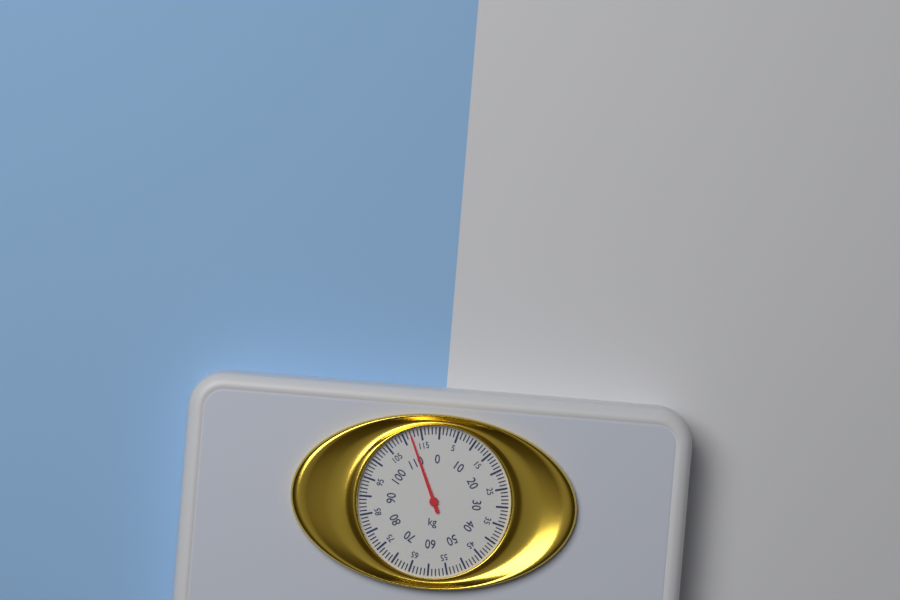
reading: 112 kg
